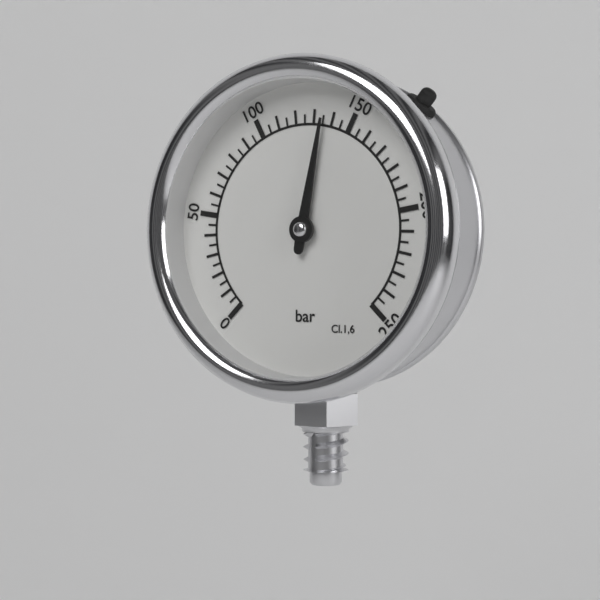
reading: 135 bar
